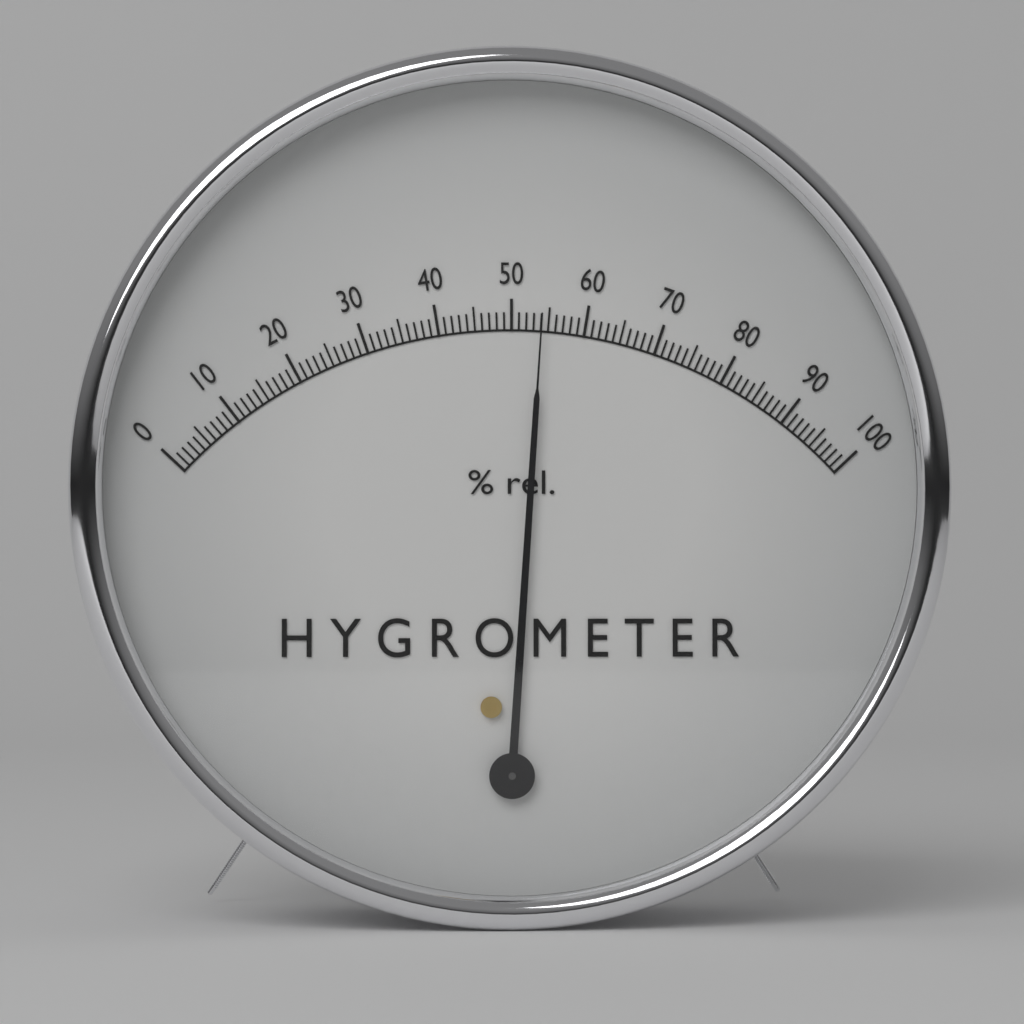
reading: 54 %
